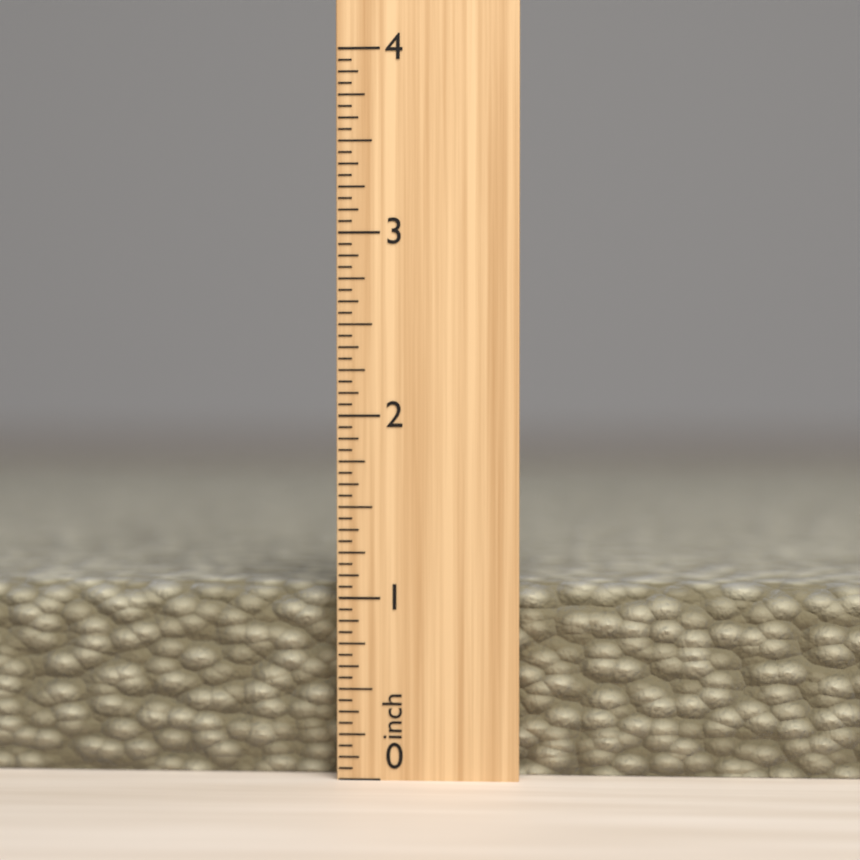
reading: 1.0625 inch
